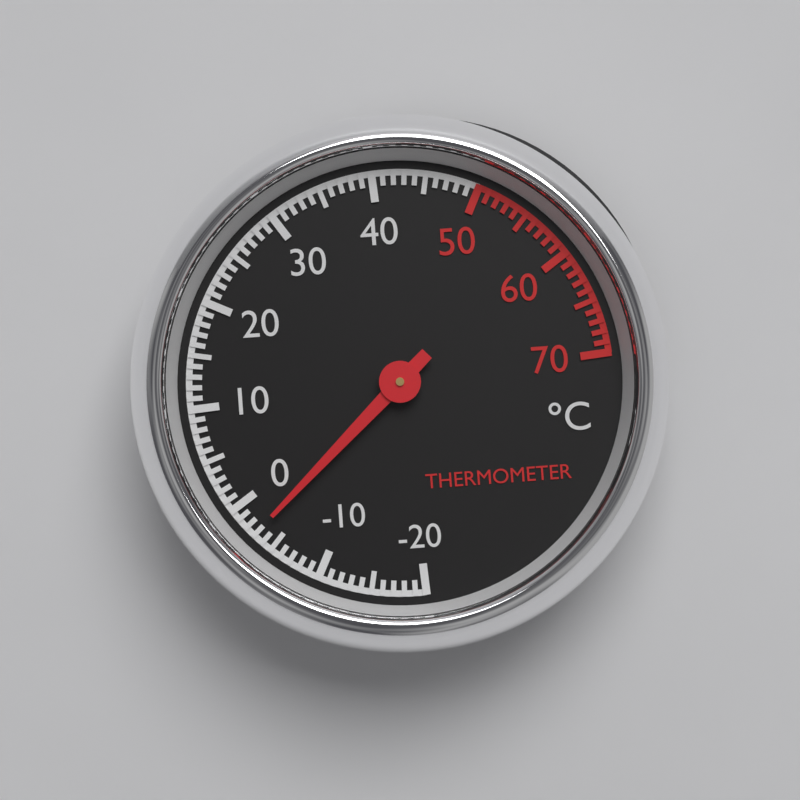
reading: -3 °C
